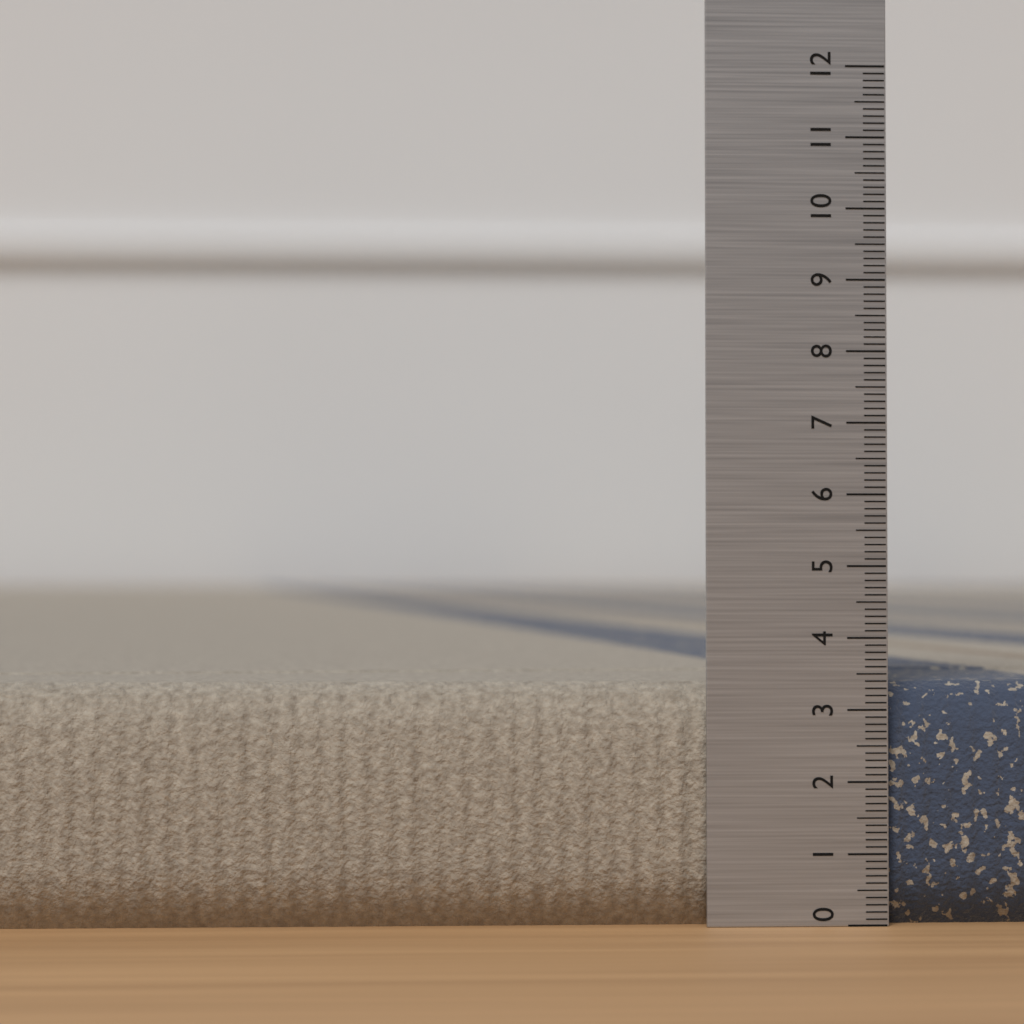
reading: 3.4 (no unit)
